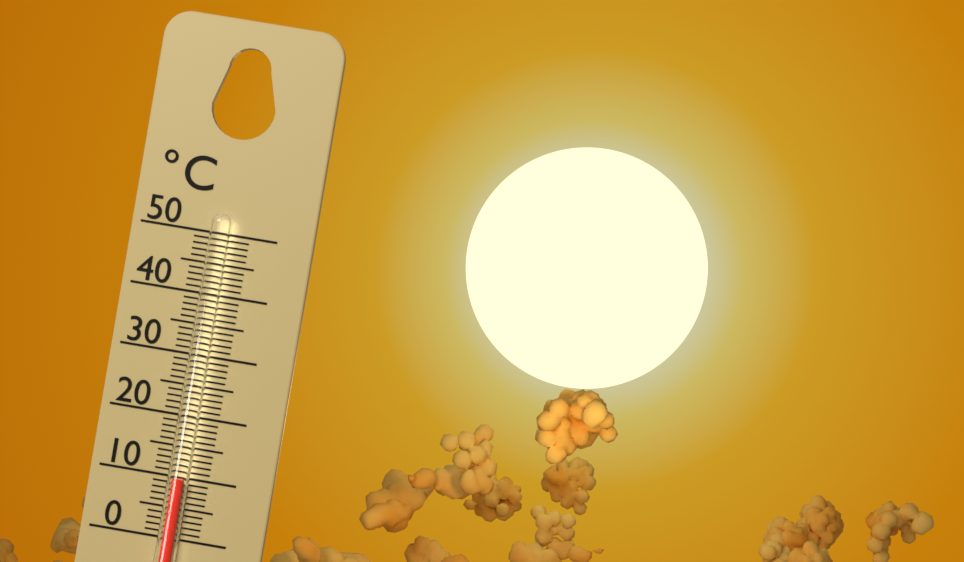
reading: 10 °C
